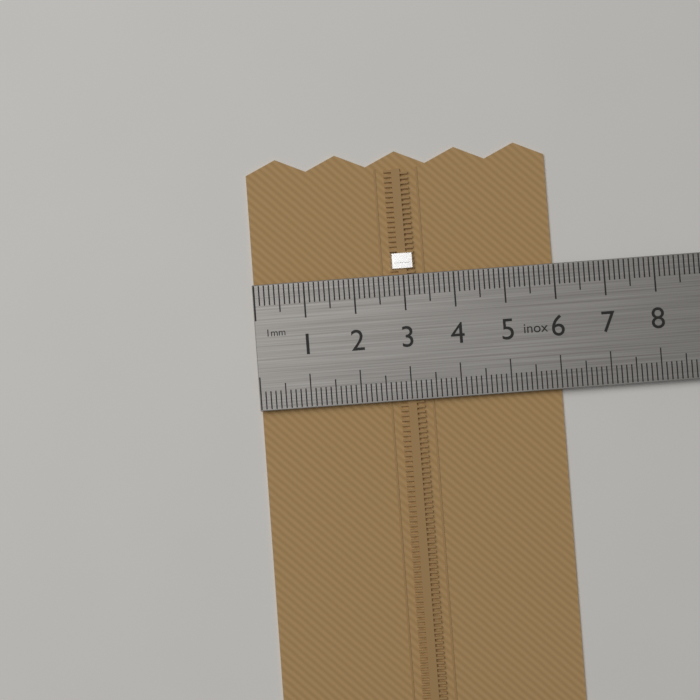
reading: 6.0 cm
